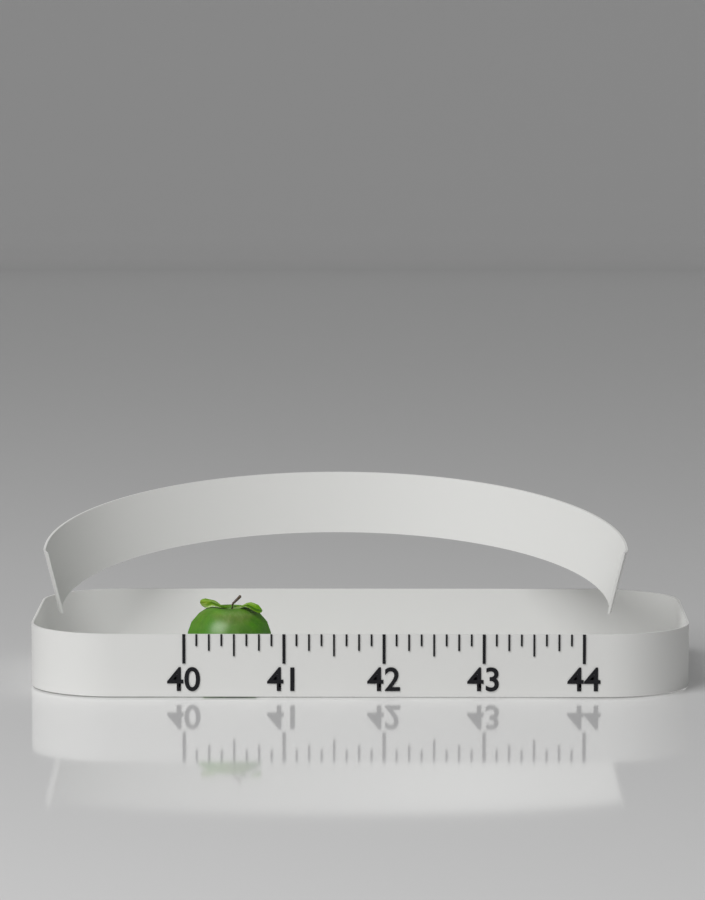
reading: 40.875 (no unit)
